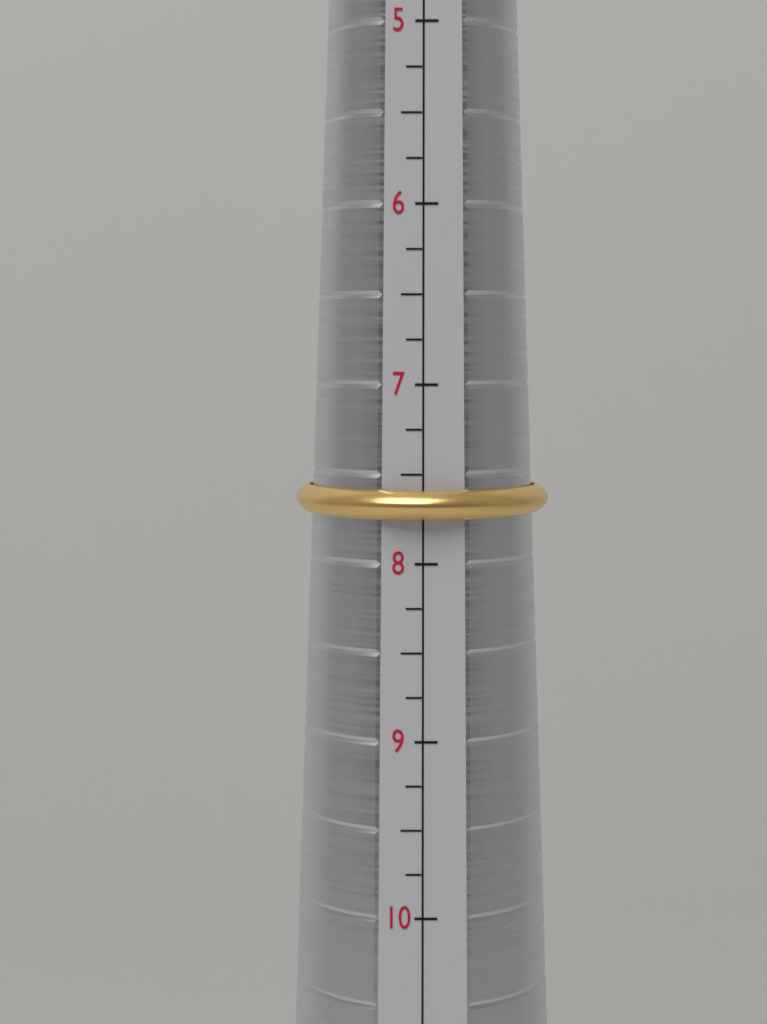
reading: 7.75 (no unit)
